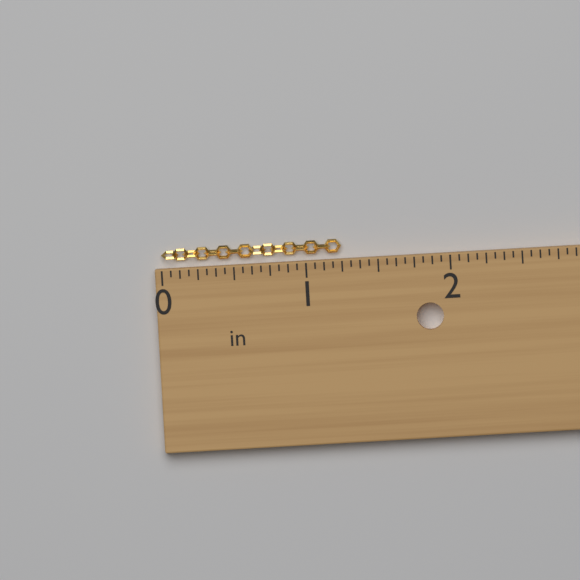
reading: 1.2500 in
